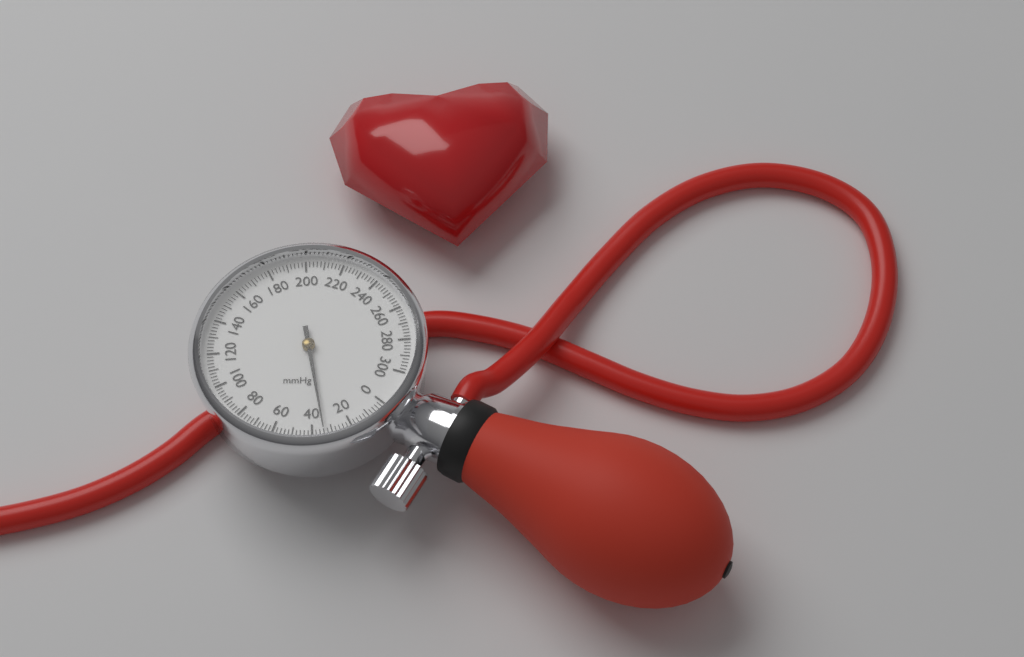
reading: 34 mmHg
